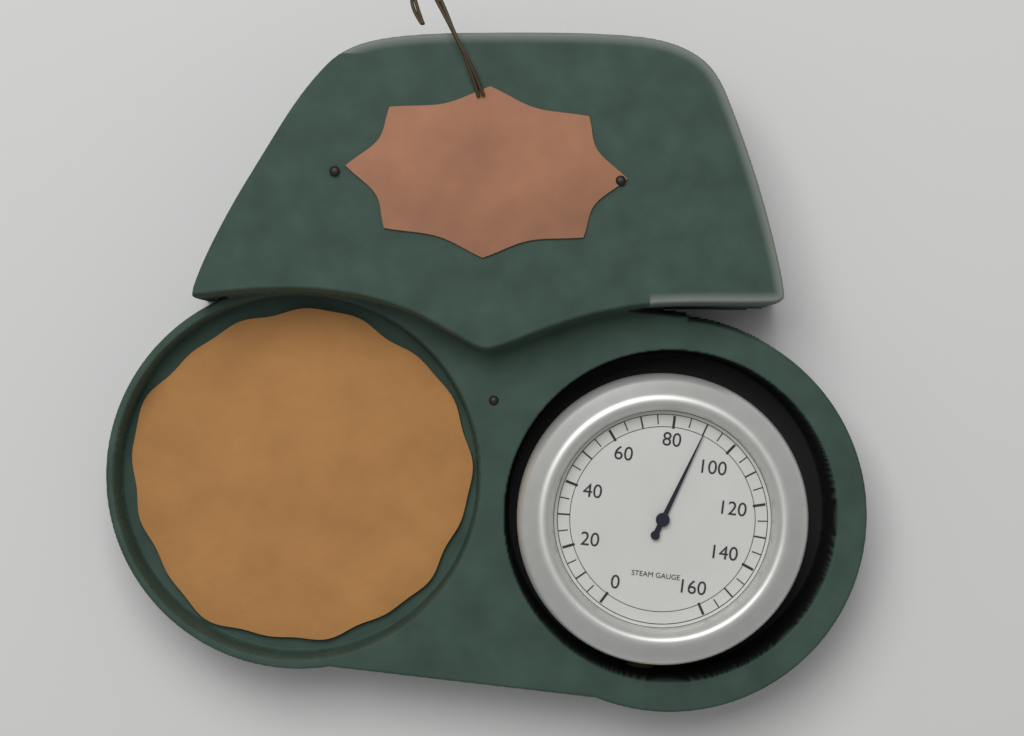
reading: 90 (no unit)
